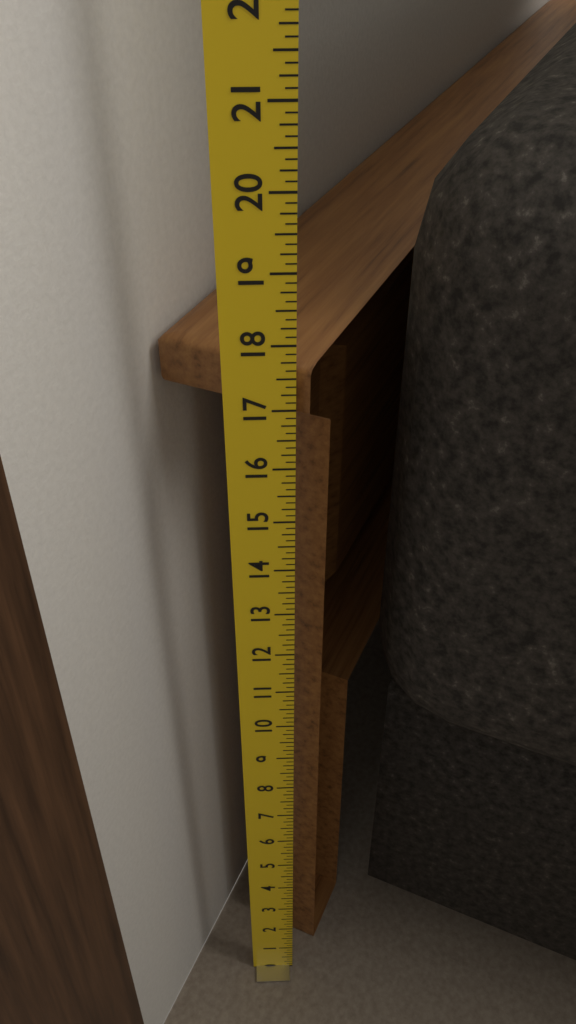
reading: 17.625 in
